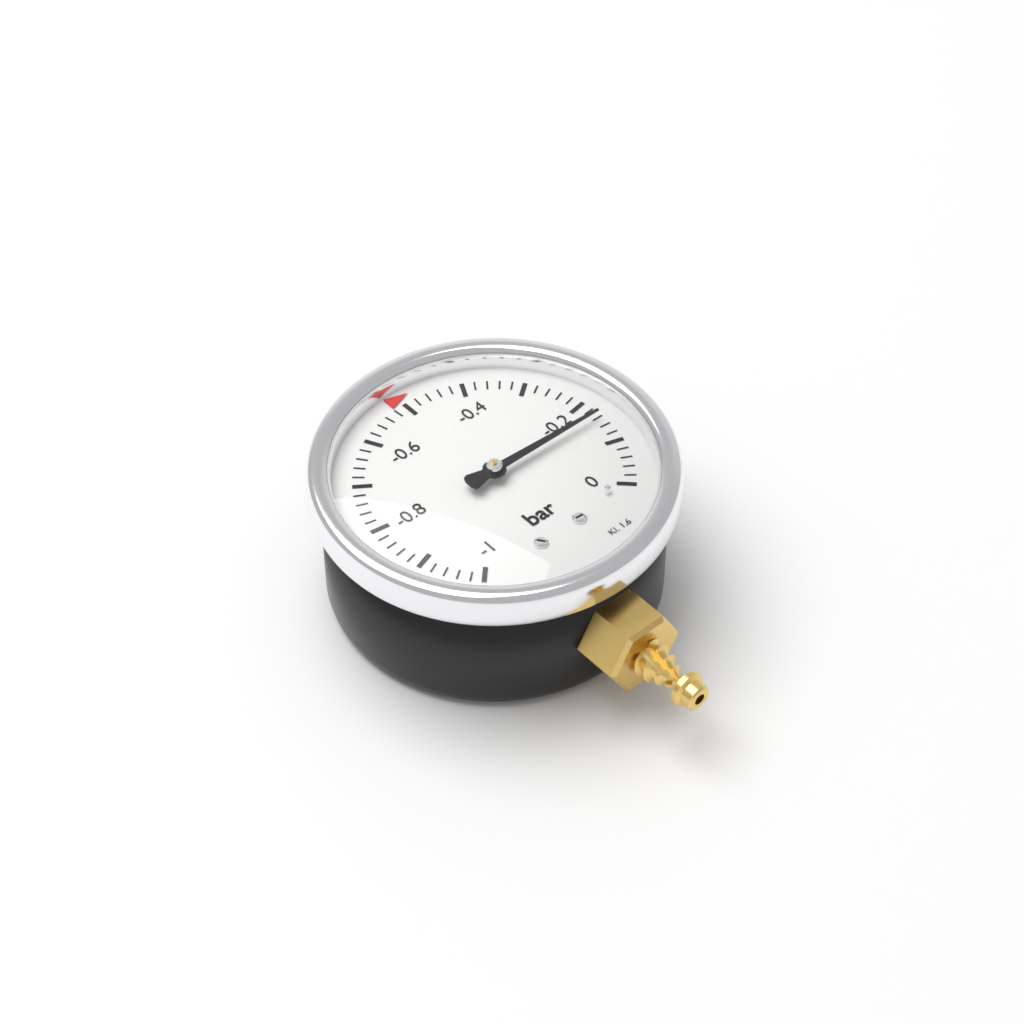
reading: -0.16 bar
